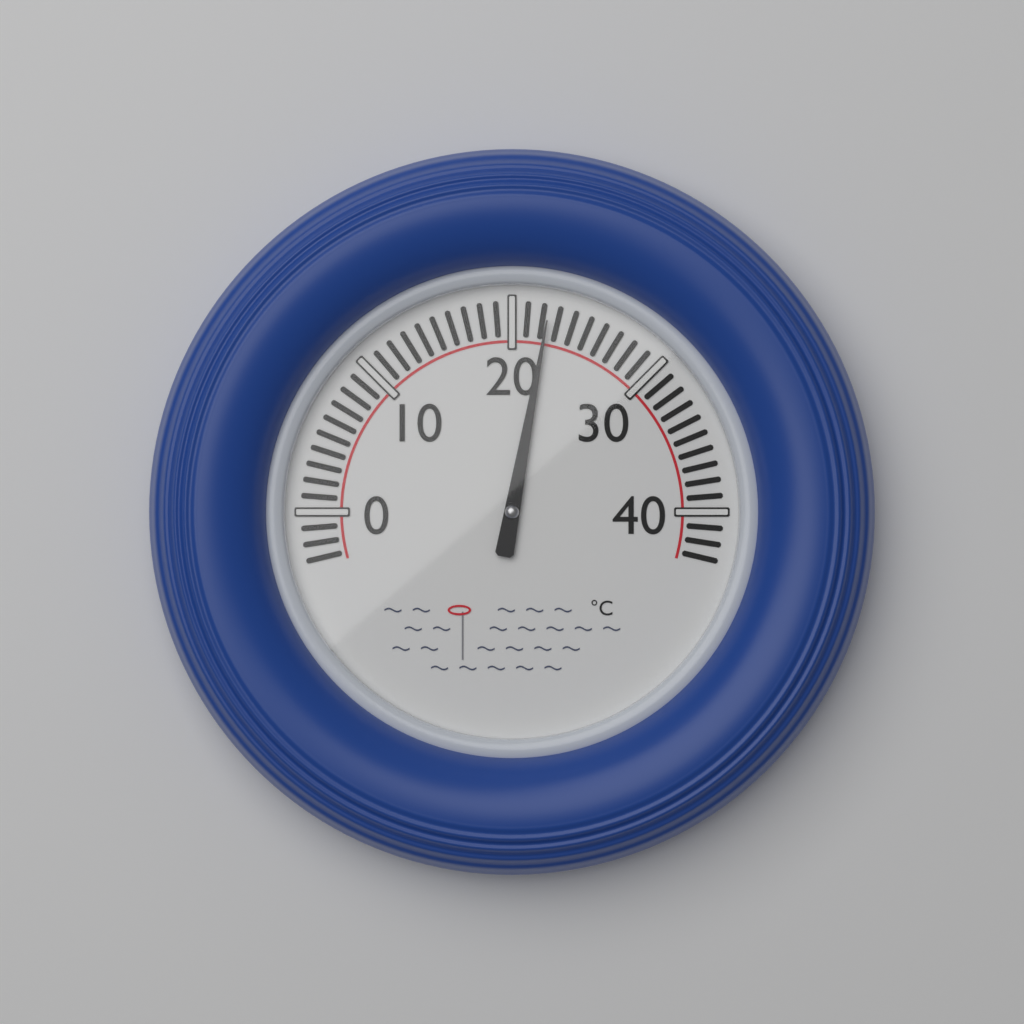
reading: 22.3 °C
